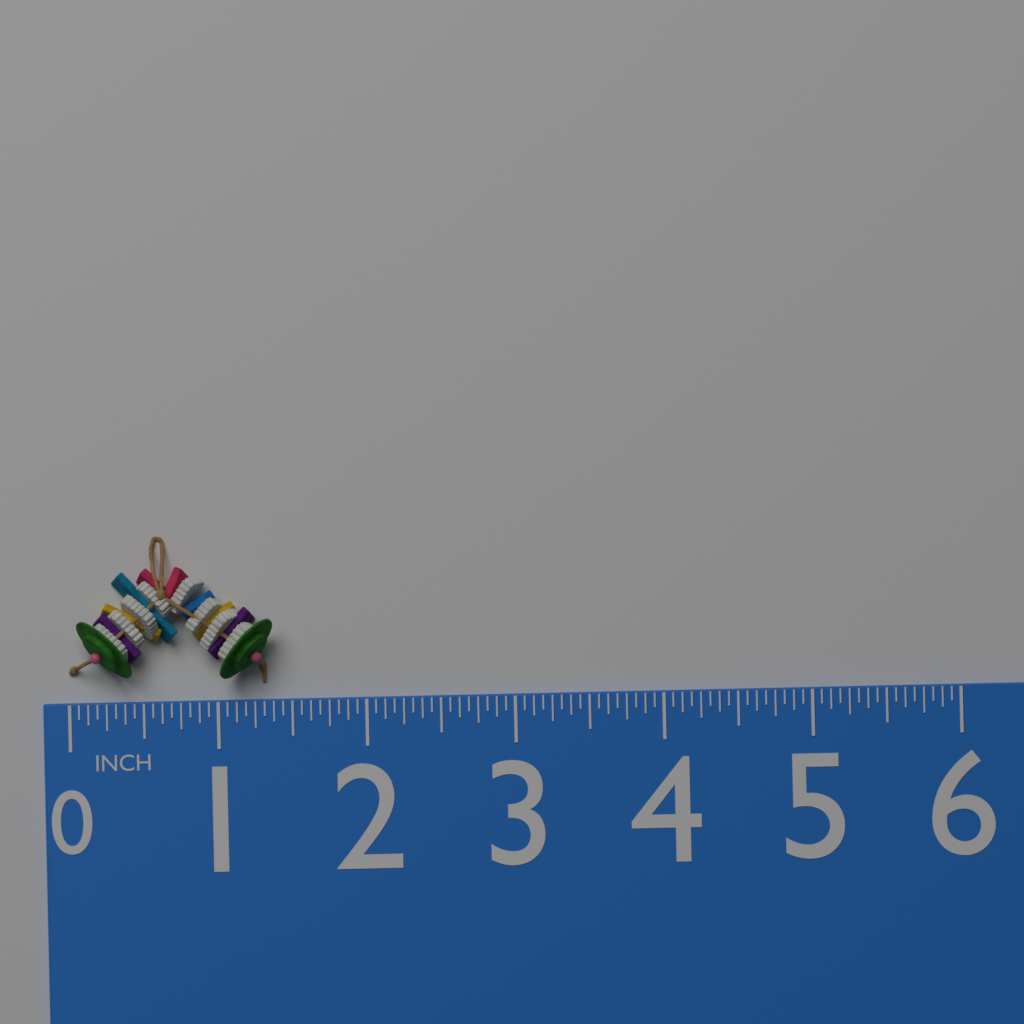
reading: 1.3750 in
